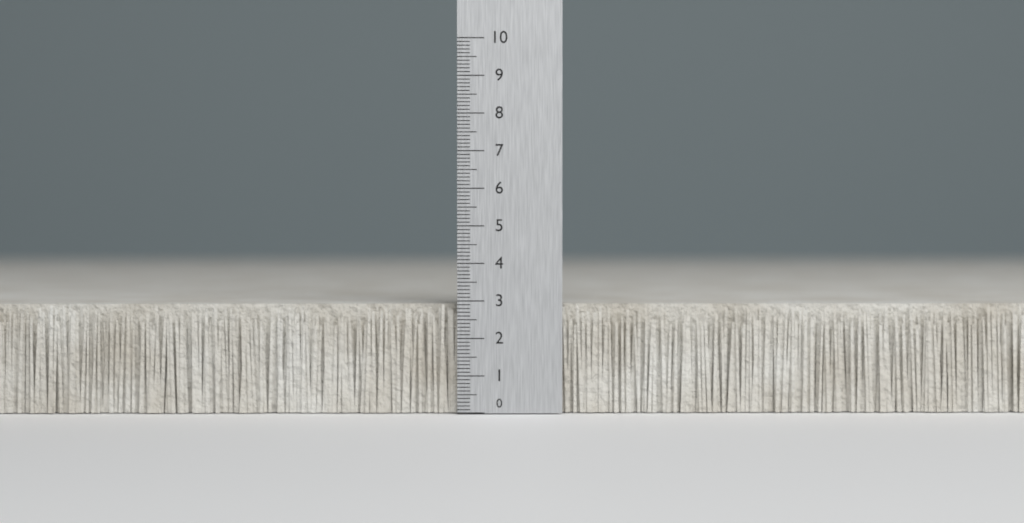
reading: 2.9 (no unit)
